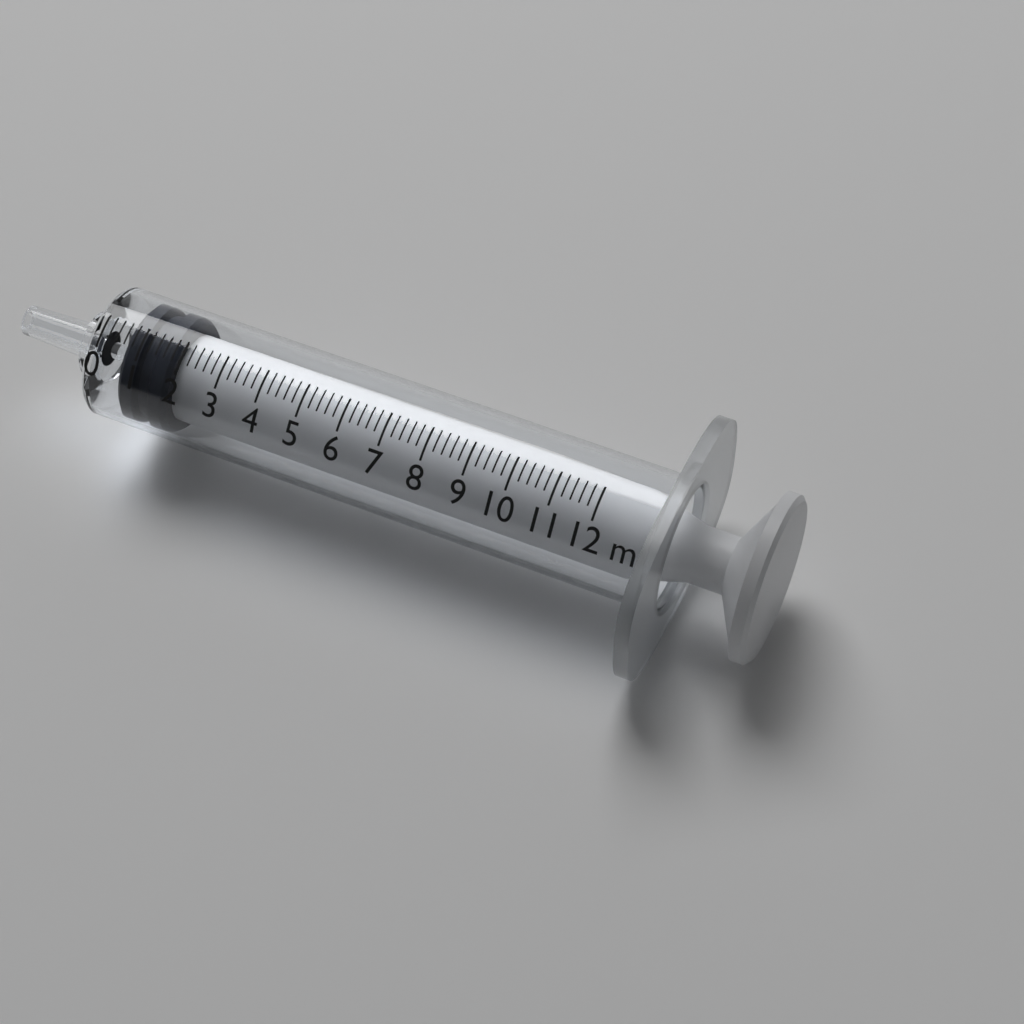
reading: 0.6 ml
